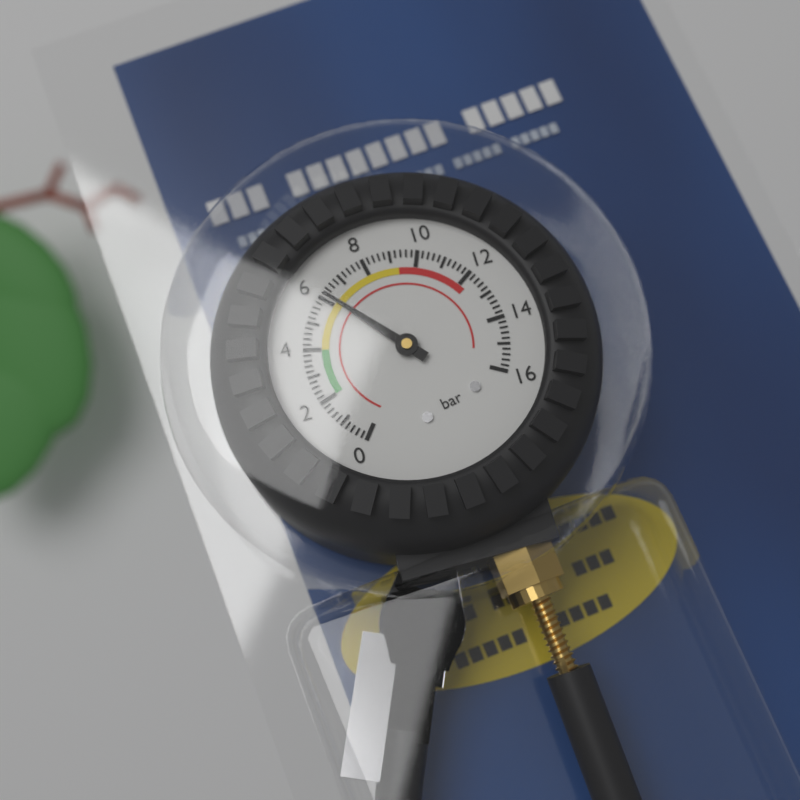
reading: 6.2 bar
